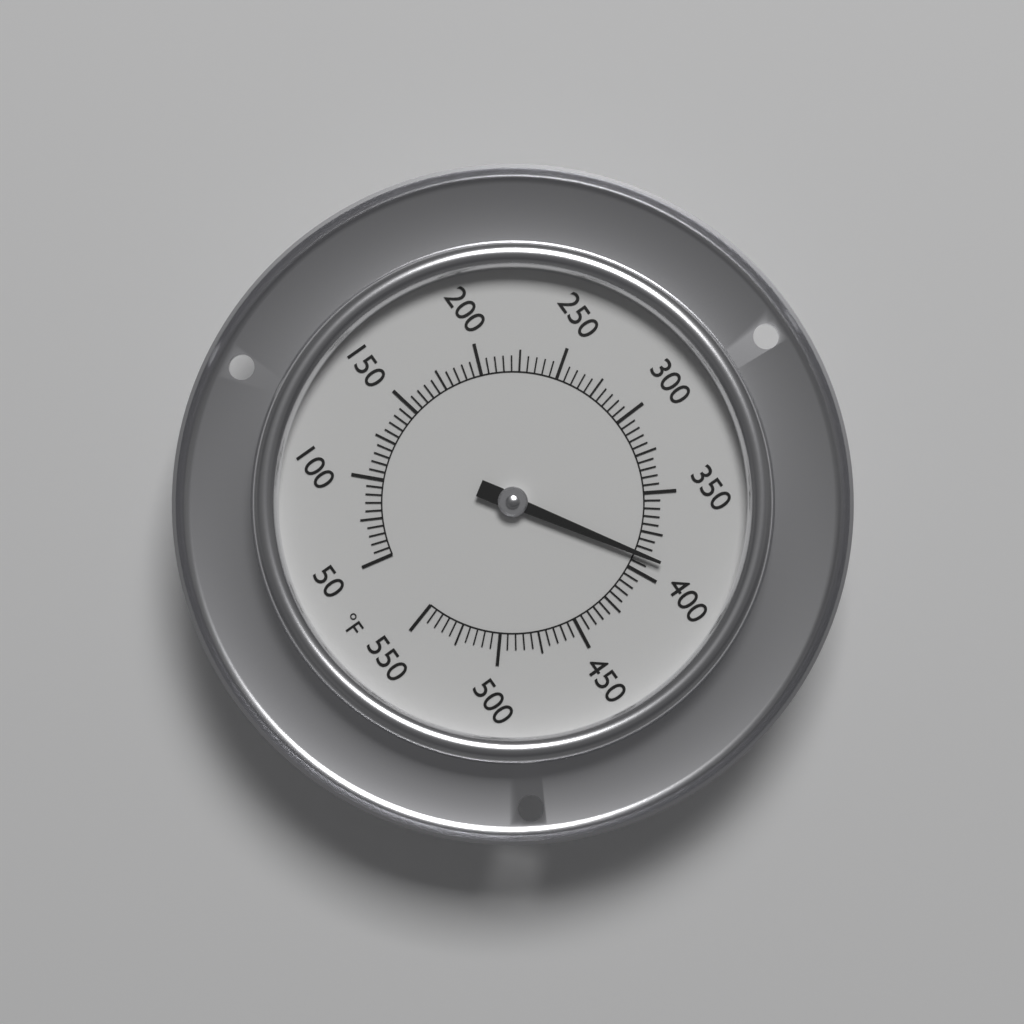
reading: 390 °F
